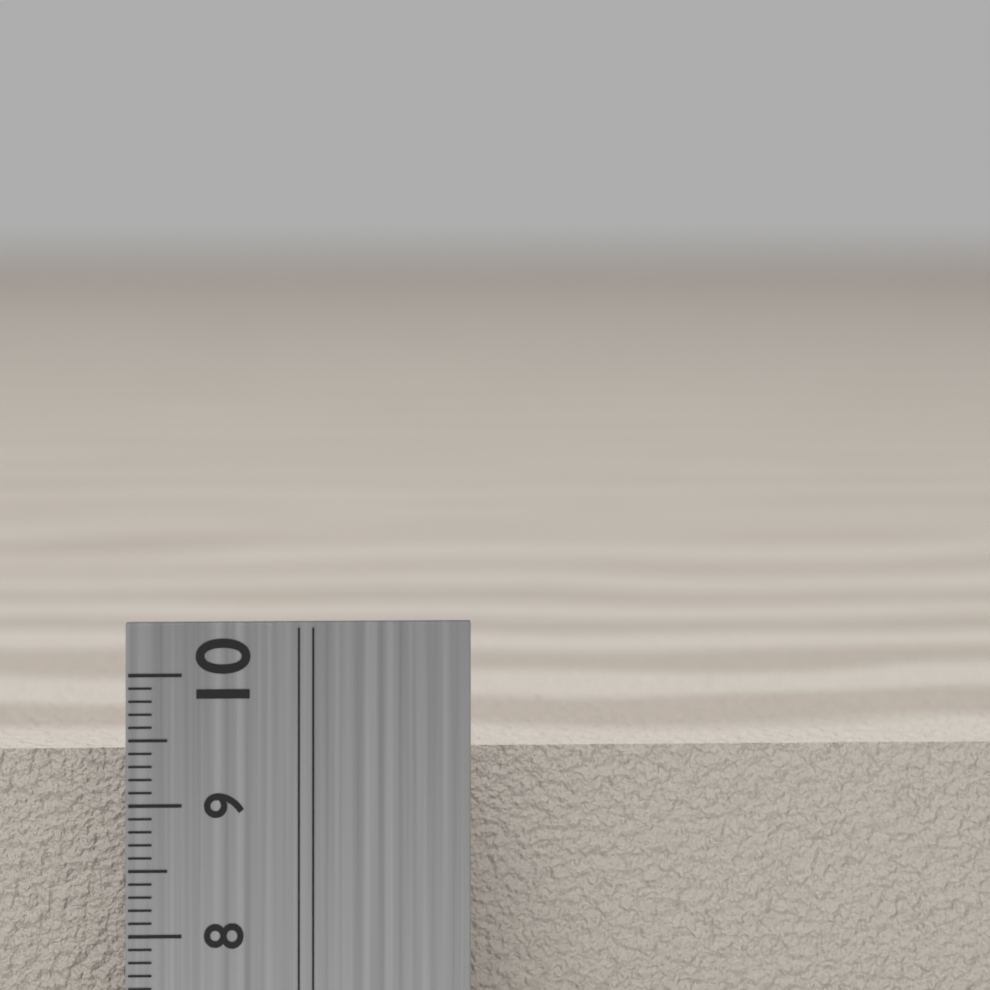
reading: 9.3 cm
